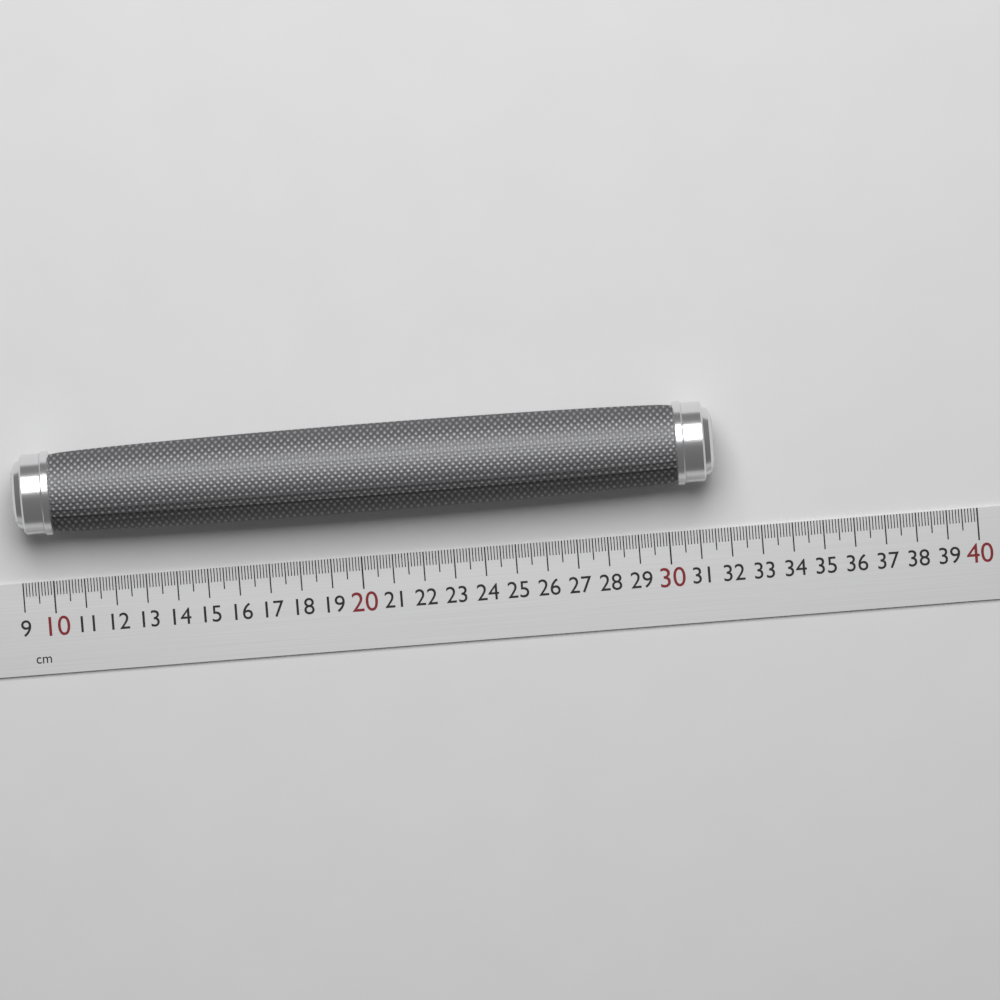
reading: 31.6 cm
